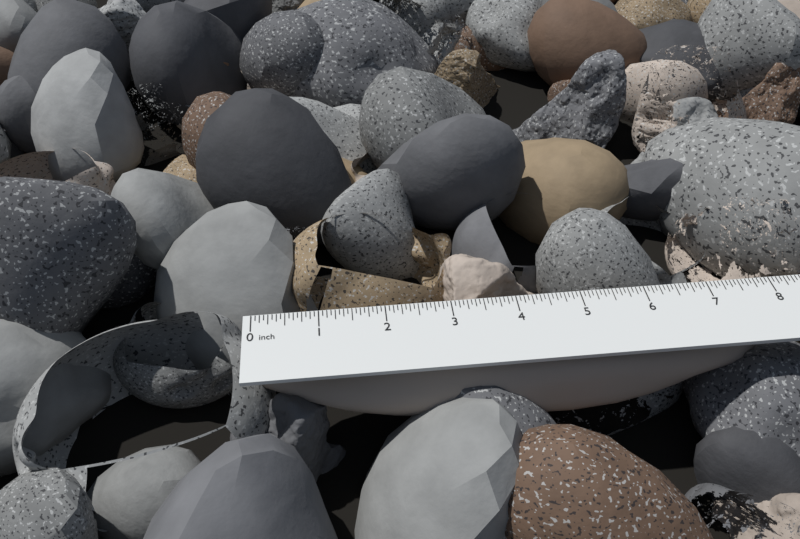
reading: 7.7500 in
